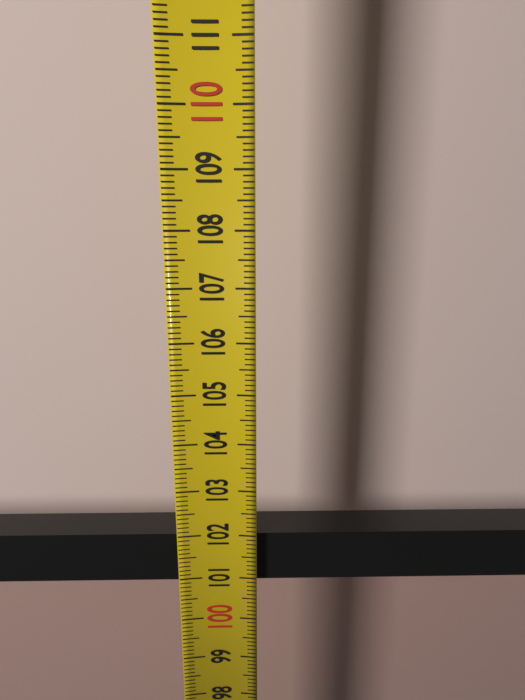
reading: 101.9 (no unit)
